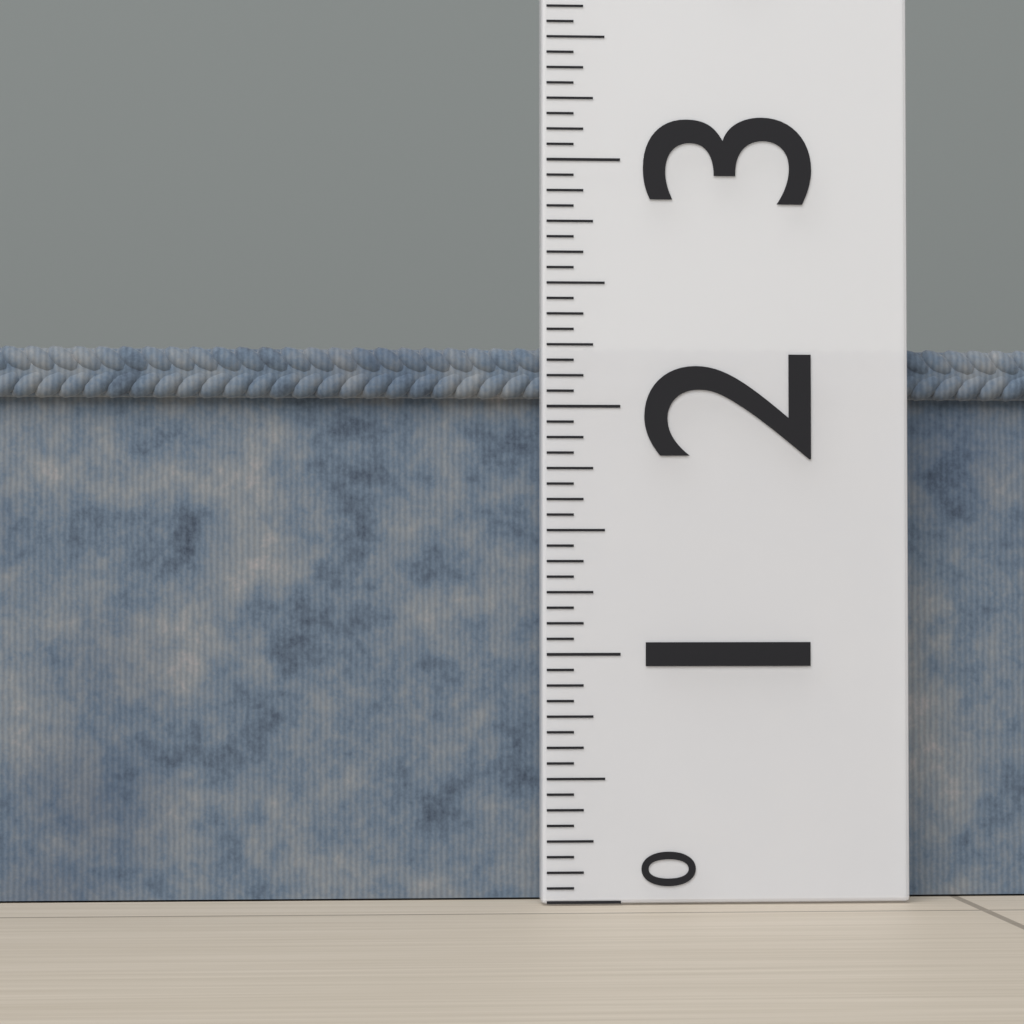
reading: 2.2500 (no unit)
